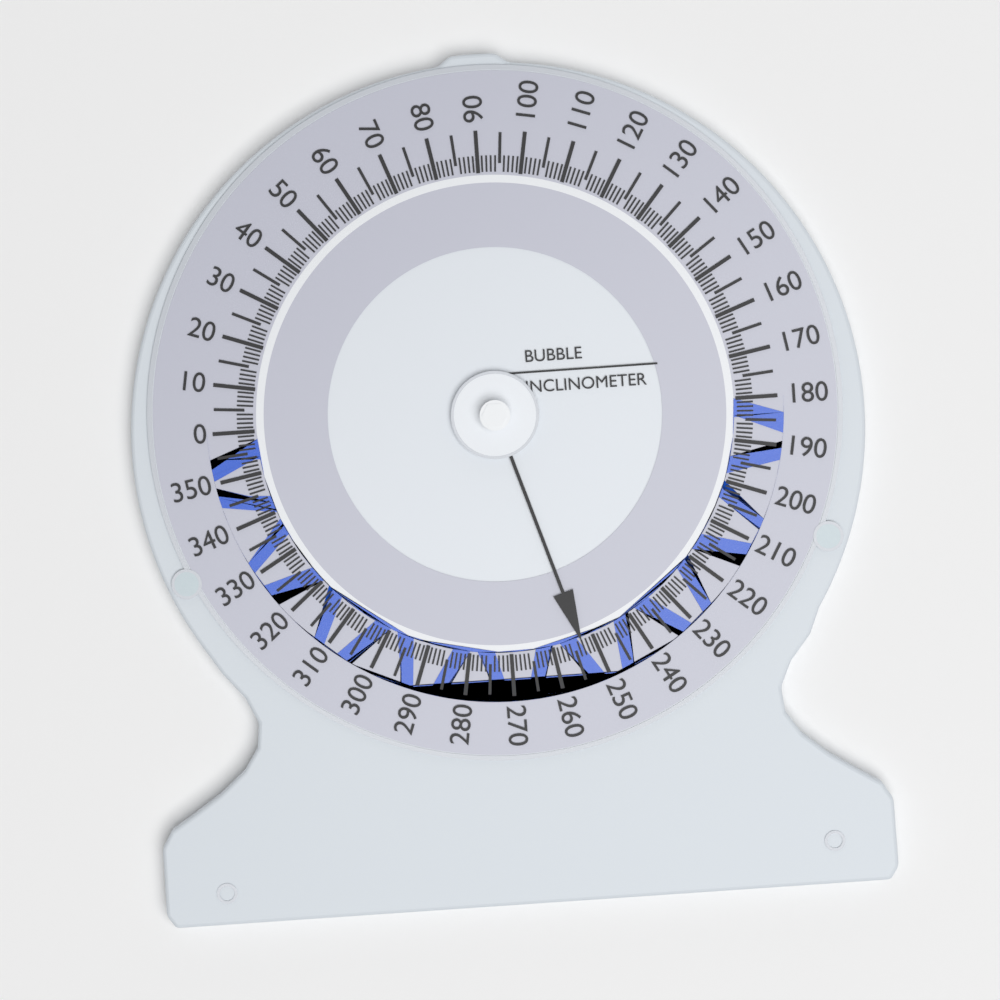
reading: 253 (no unit)
